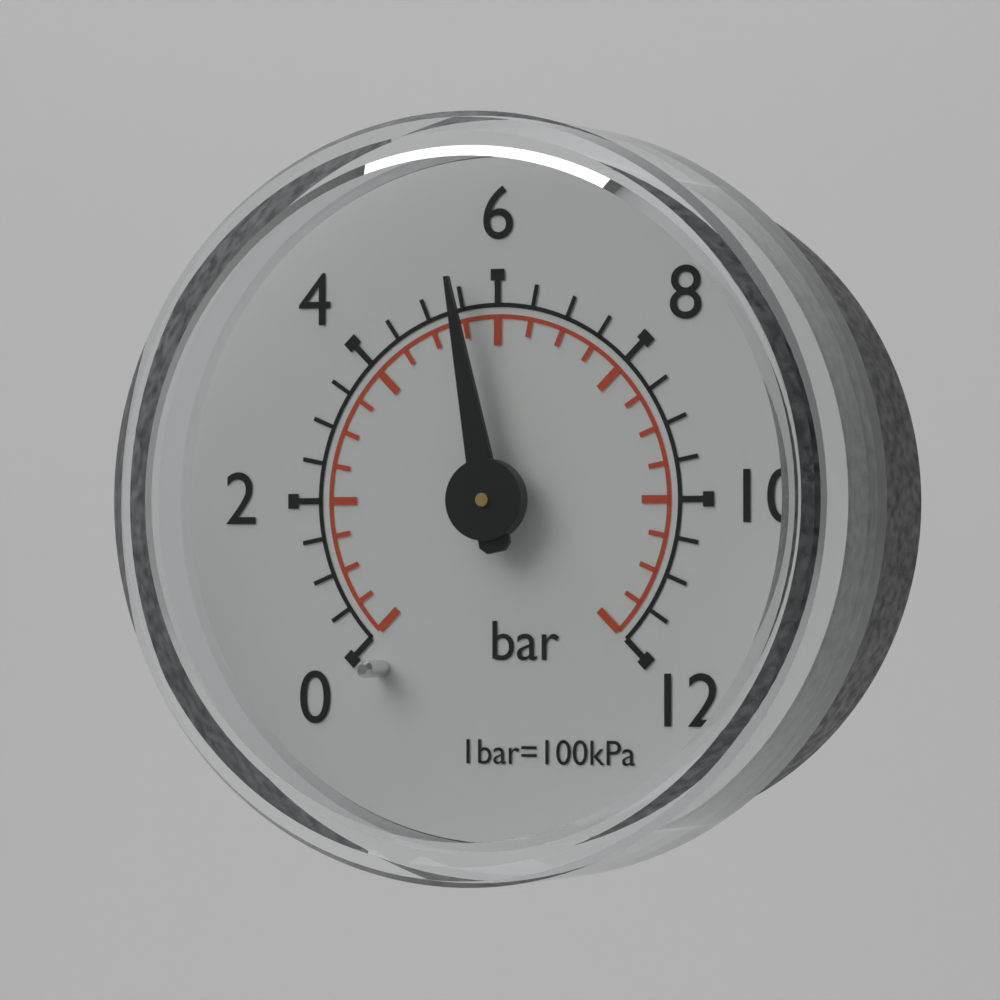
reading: 5.5 bar
